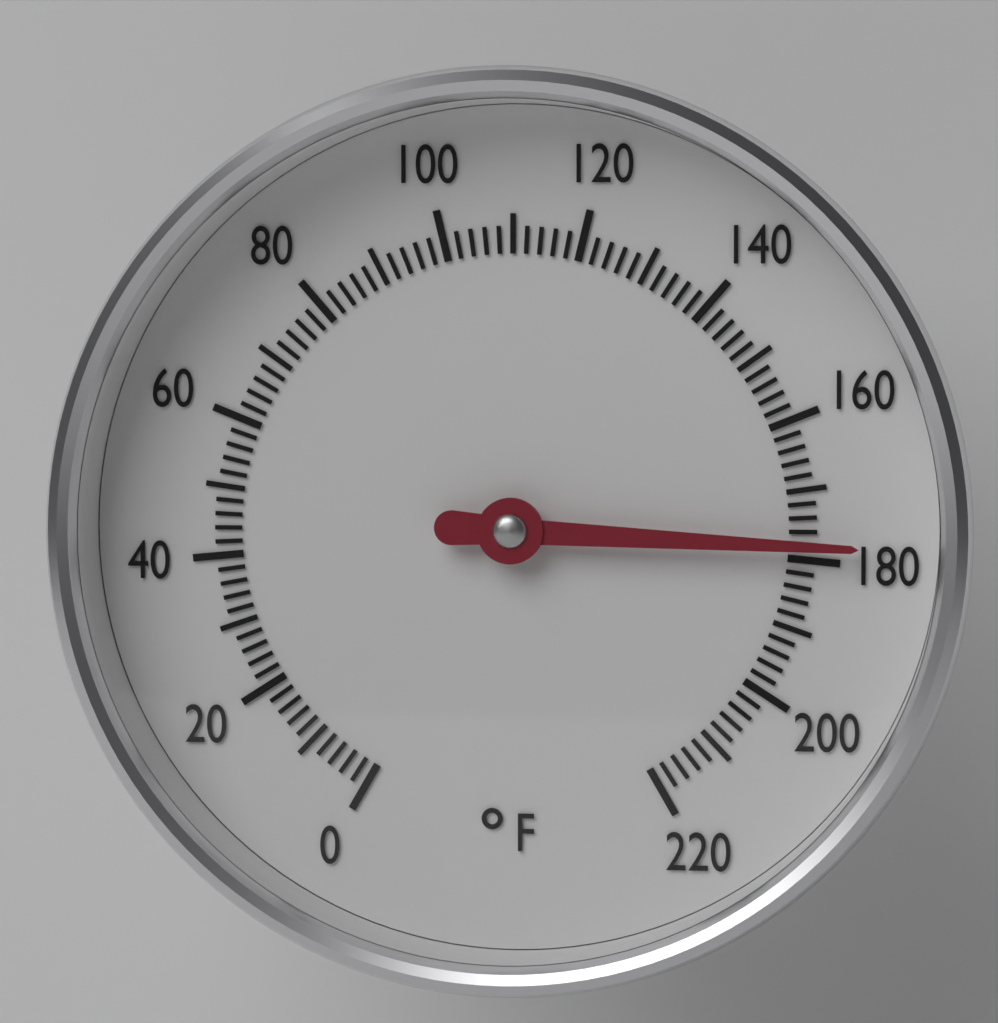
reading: 178 °F
